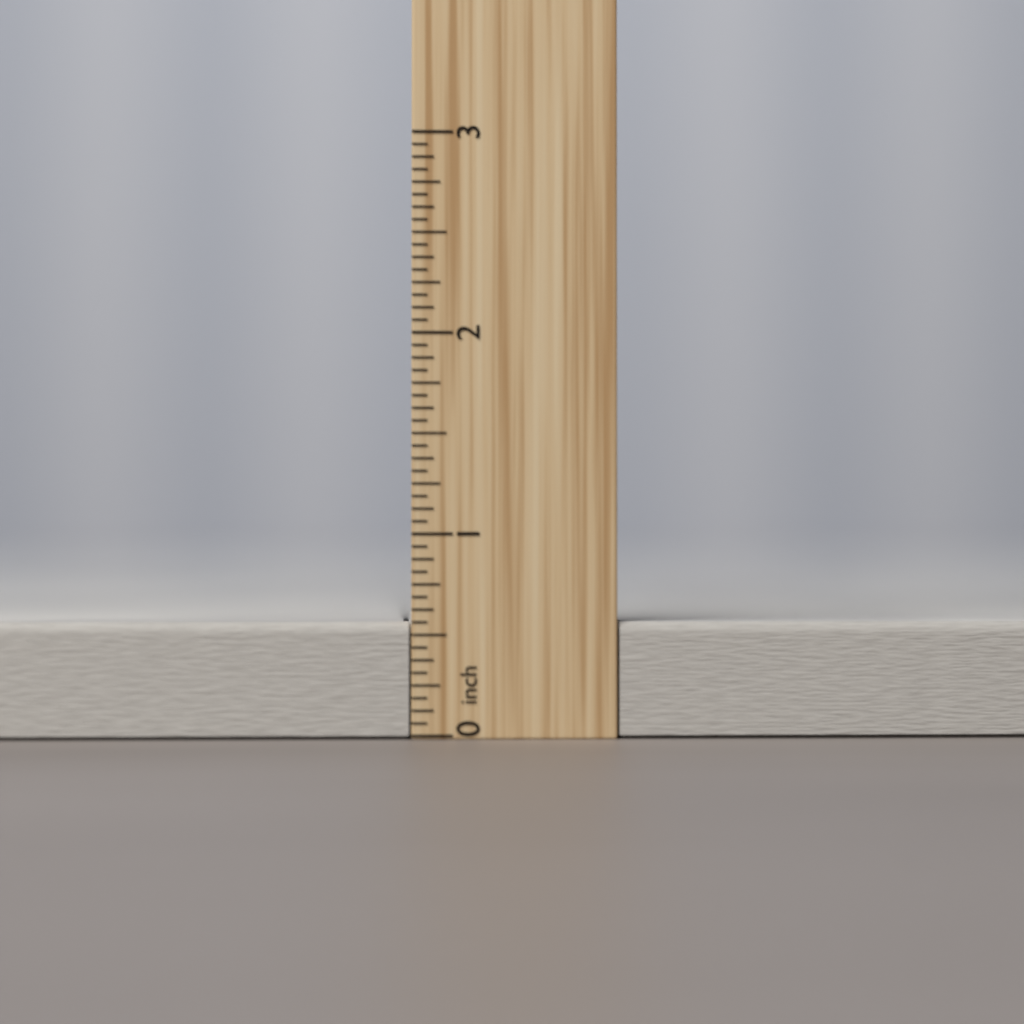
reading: 0.5625 inch
